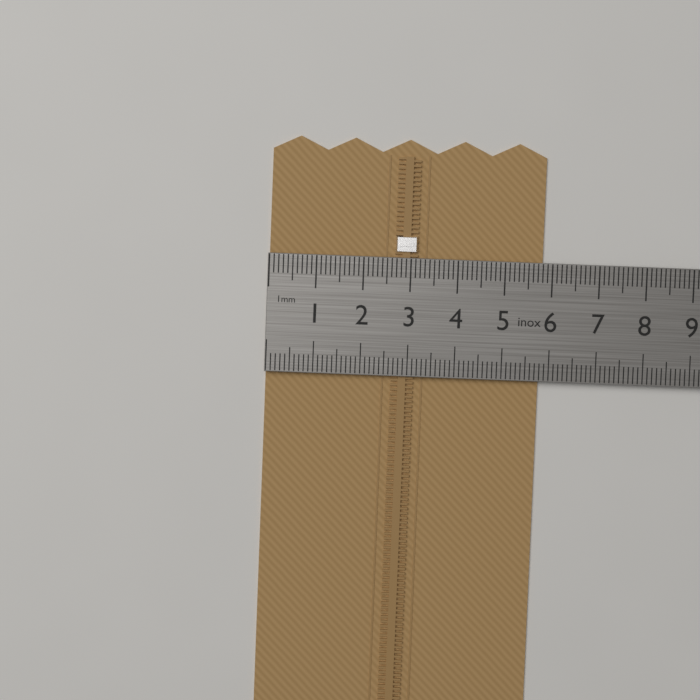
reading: 5.8 cm
